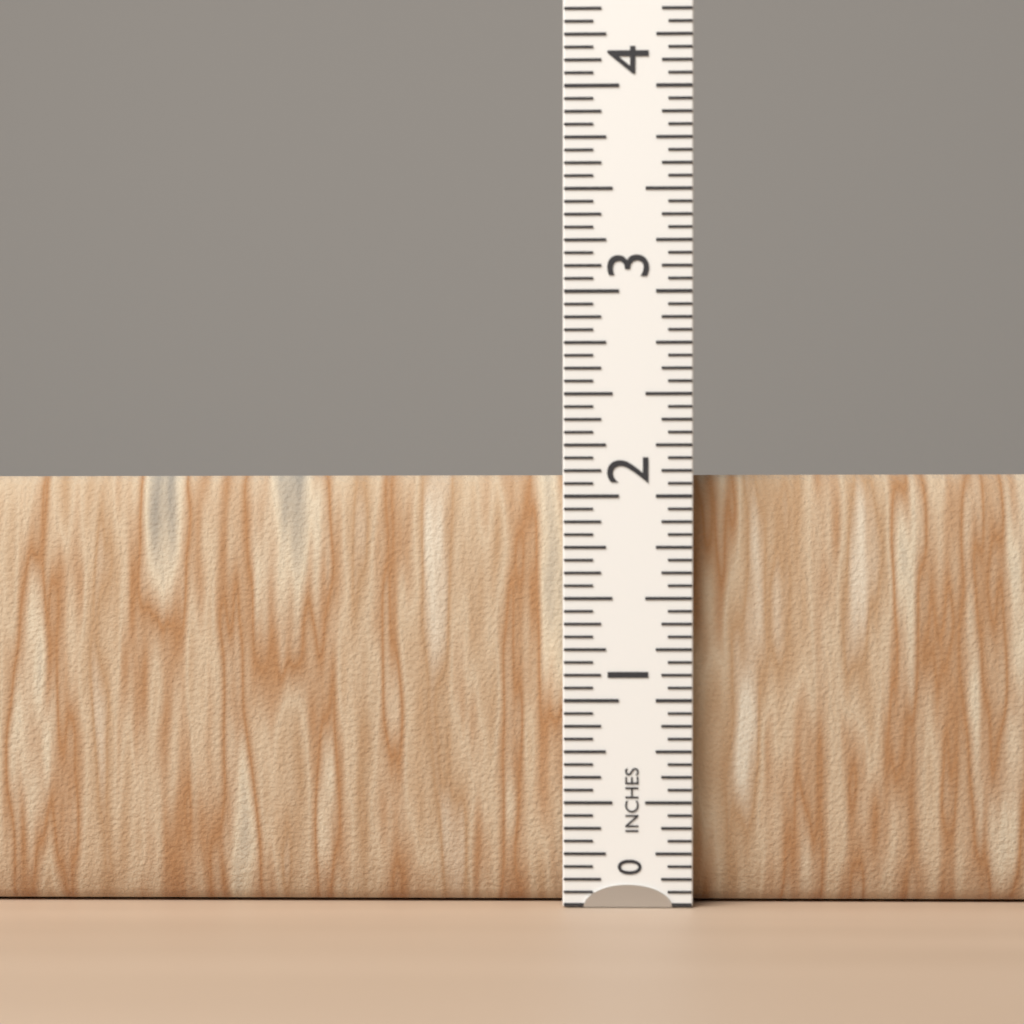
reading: 2.1250 in
